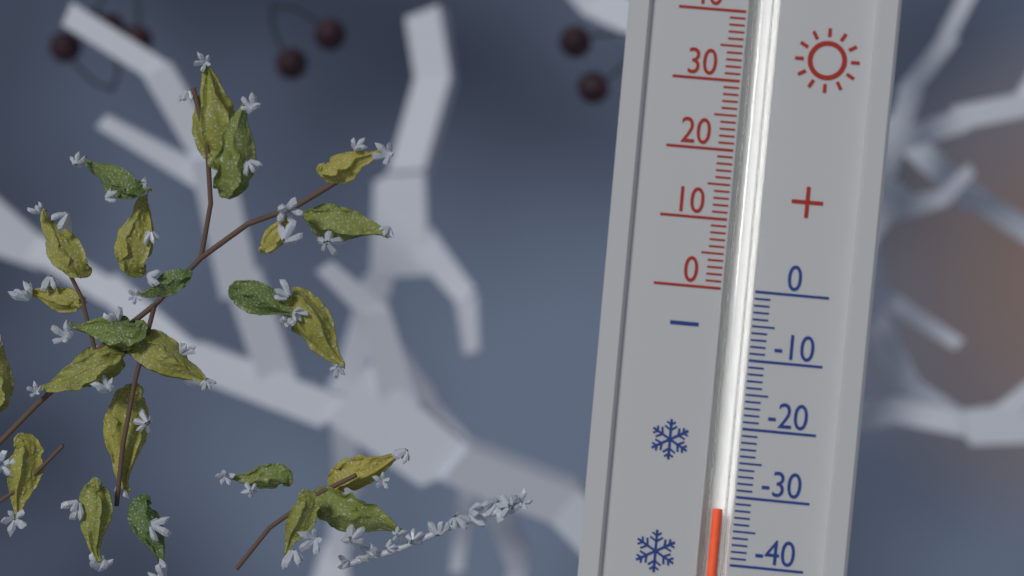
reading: -32 (no unit)
